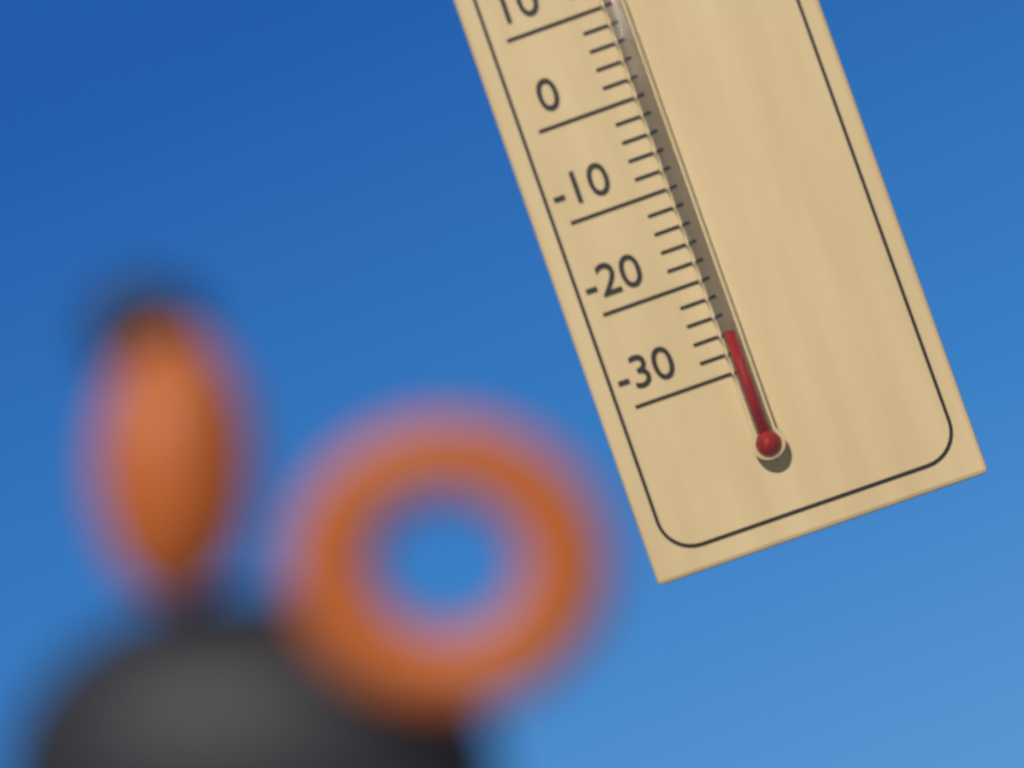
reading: -26 °C
